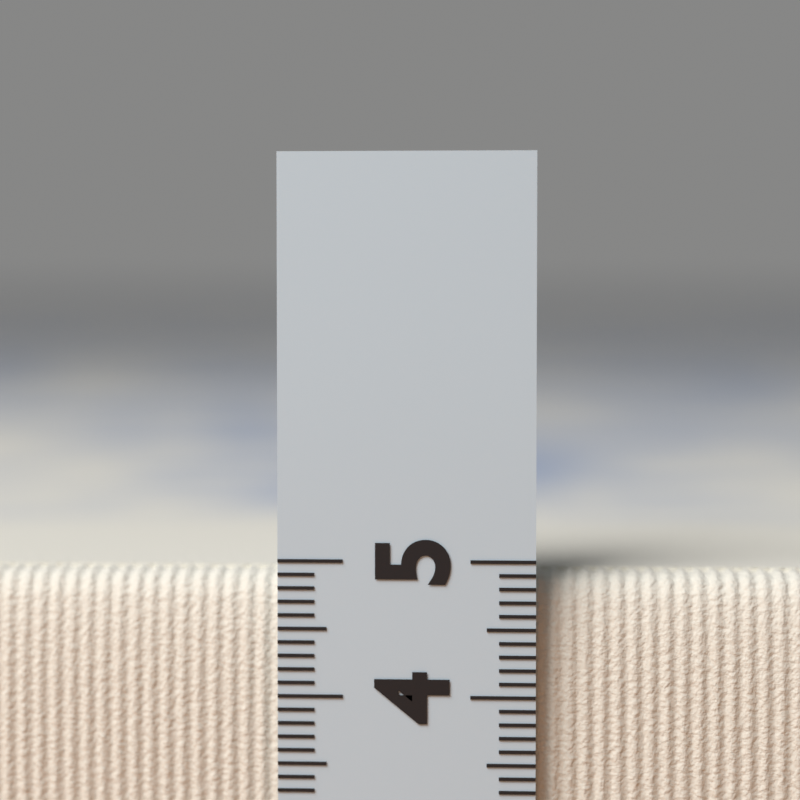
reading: 4.9 (no unit)
